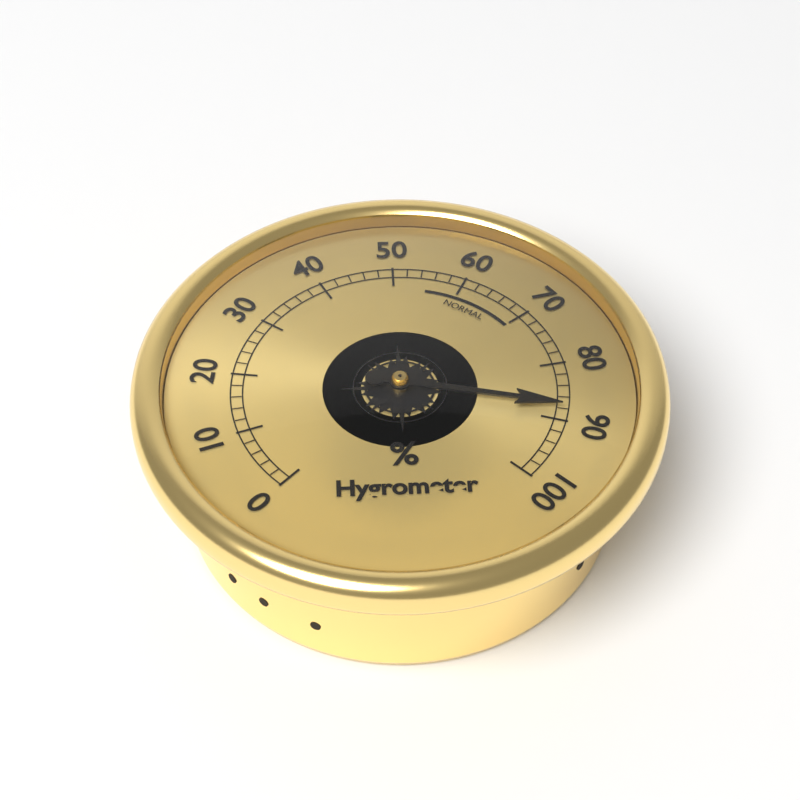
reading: 88 %
